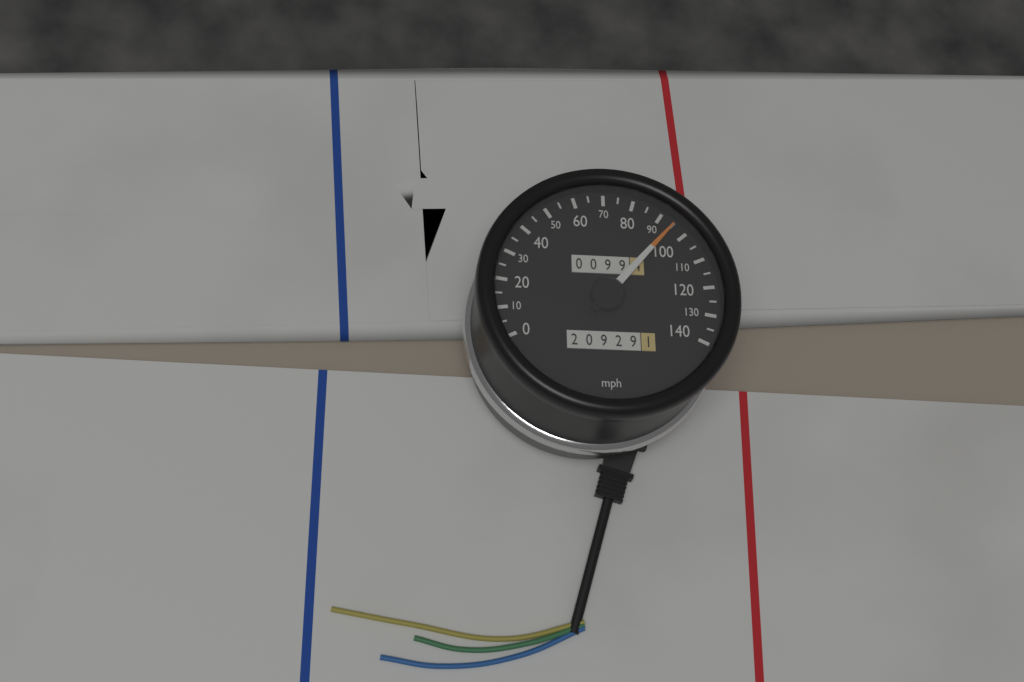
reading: 95 mph
